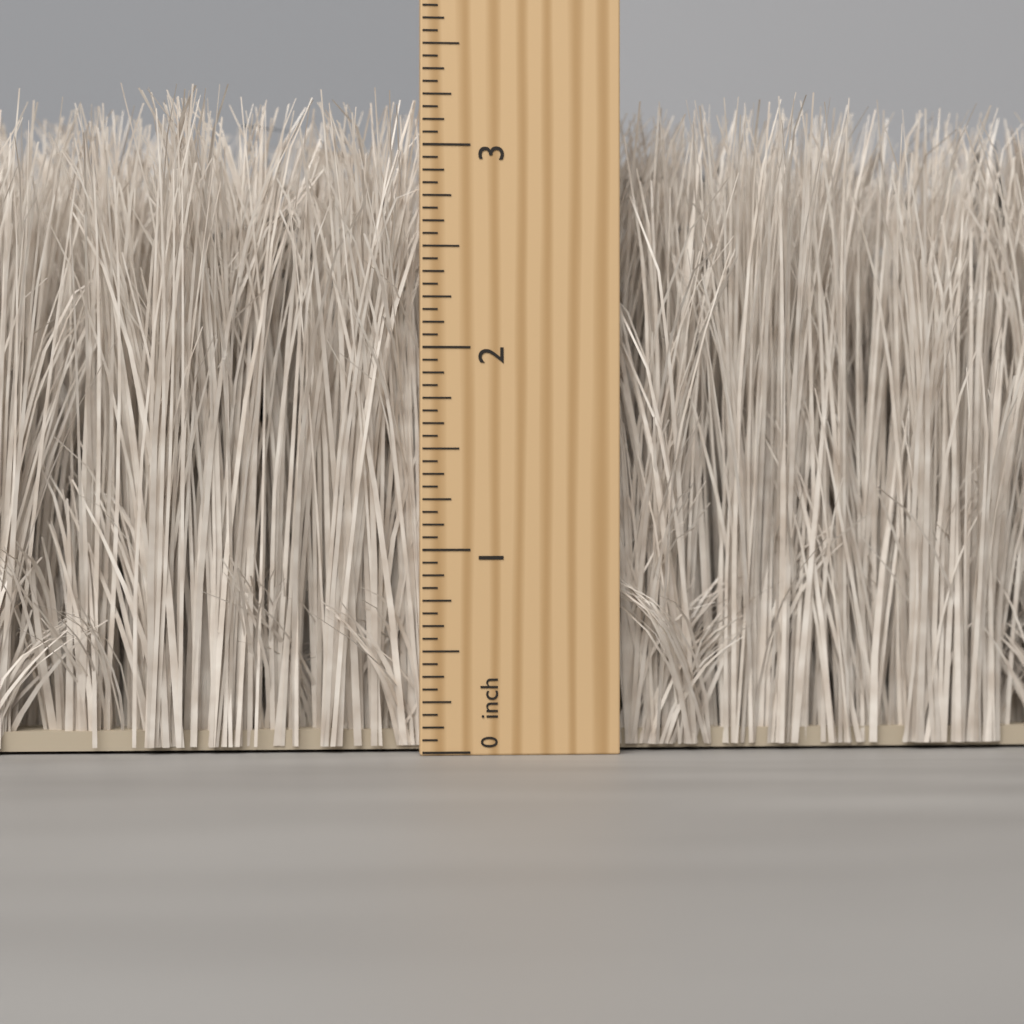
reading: 3.2500 inch
